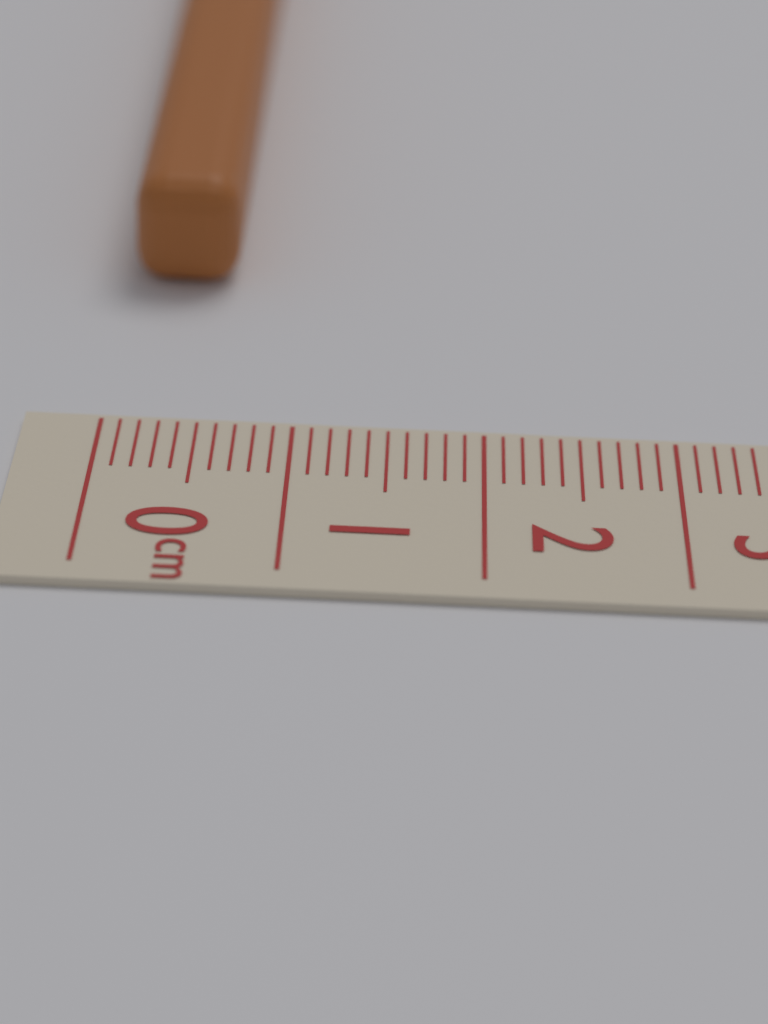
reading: 0.6 cm
